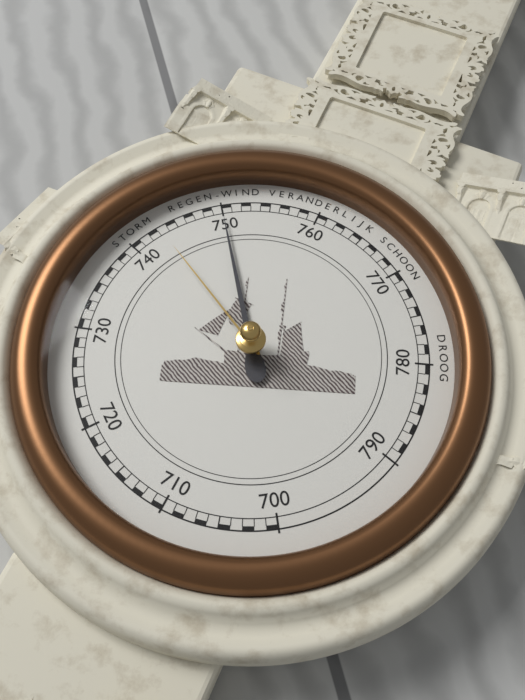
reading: 750 mmHg
